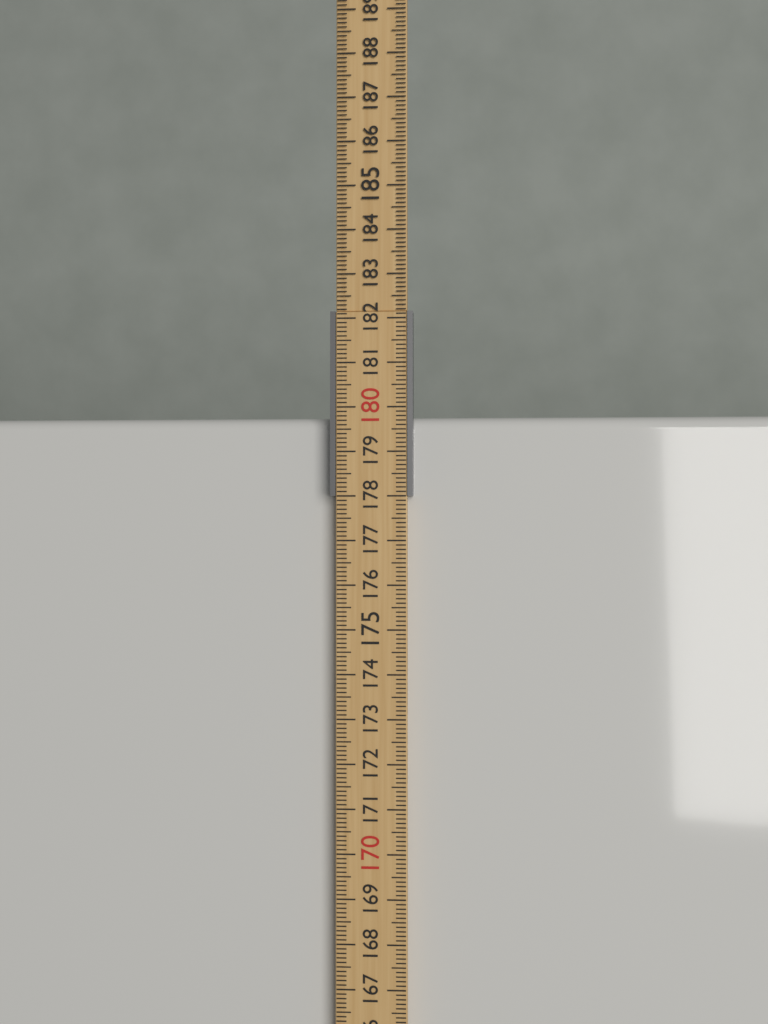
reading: 179.8 cm
